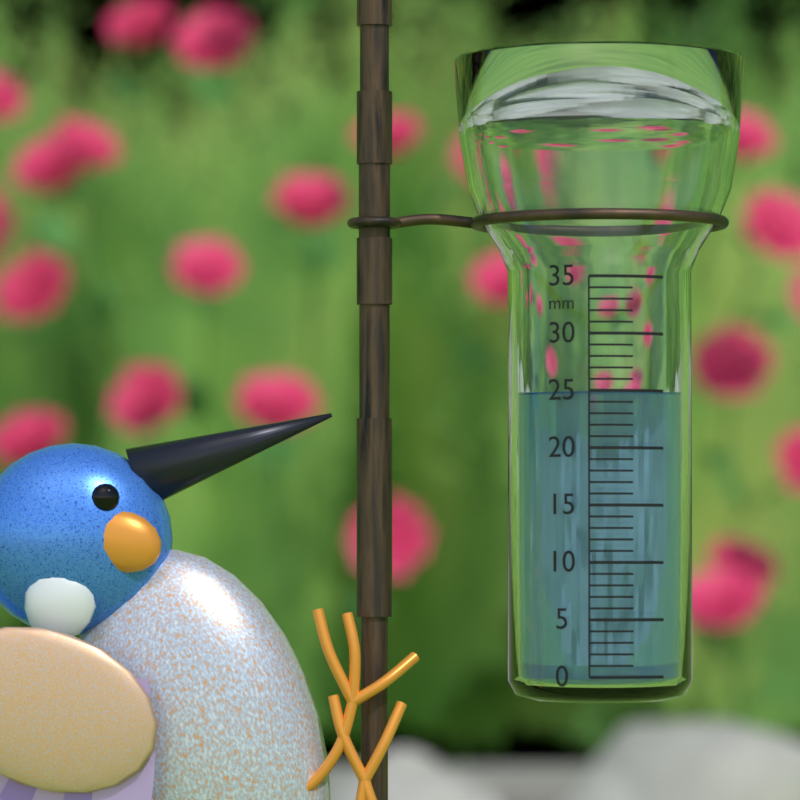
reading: 25 mm
